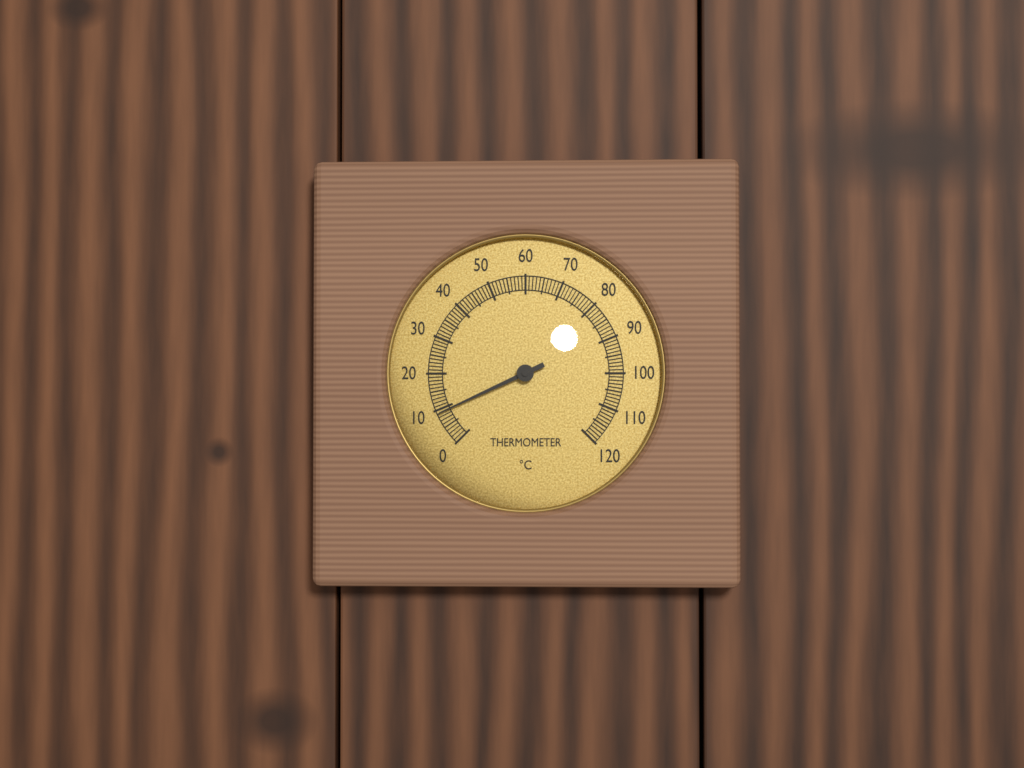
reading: 9 °C
